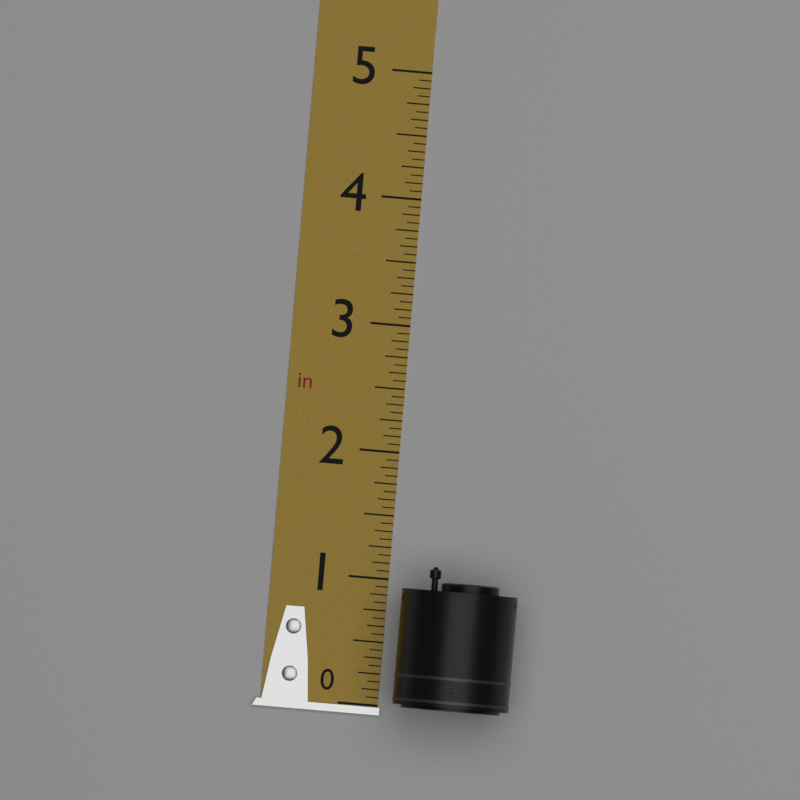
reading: 1.1250 in
